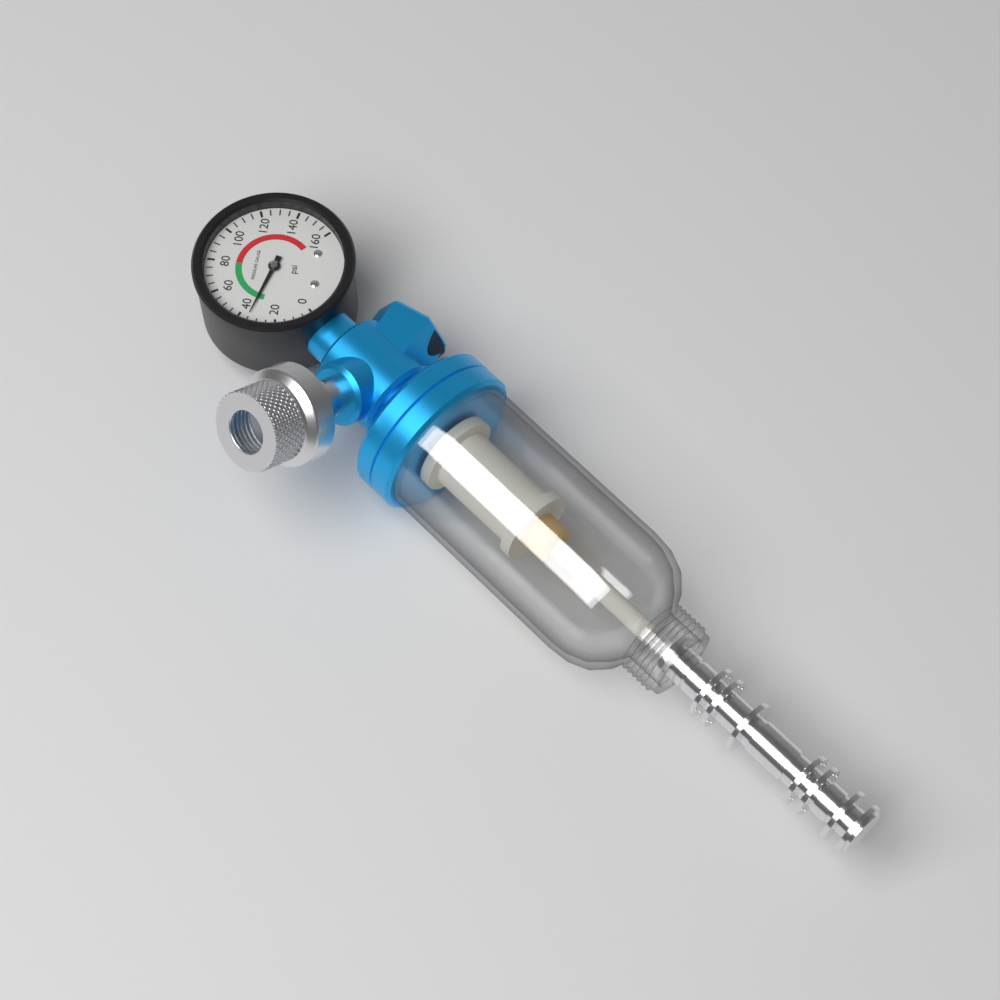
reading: 35 psi
